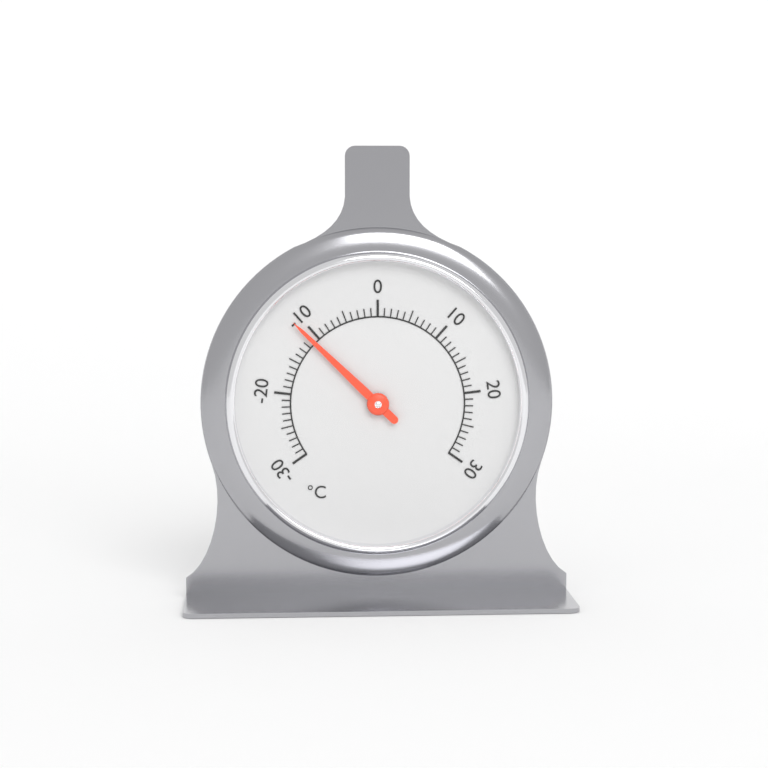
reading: -11 °C
